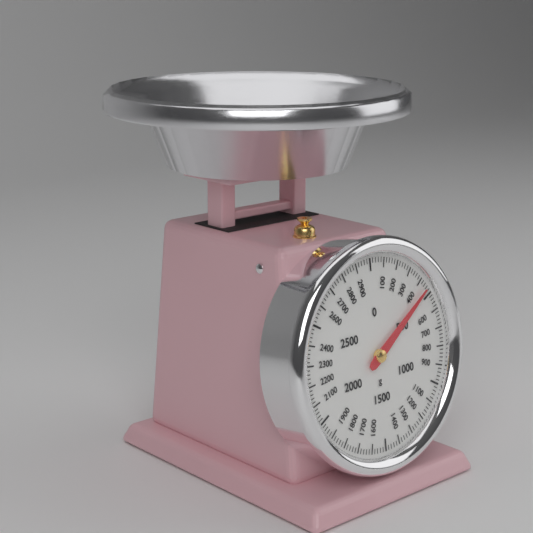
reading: 460 g
